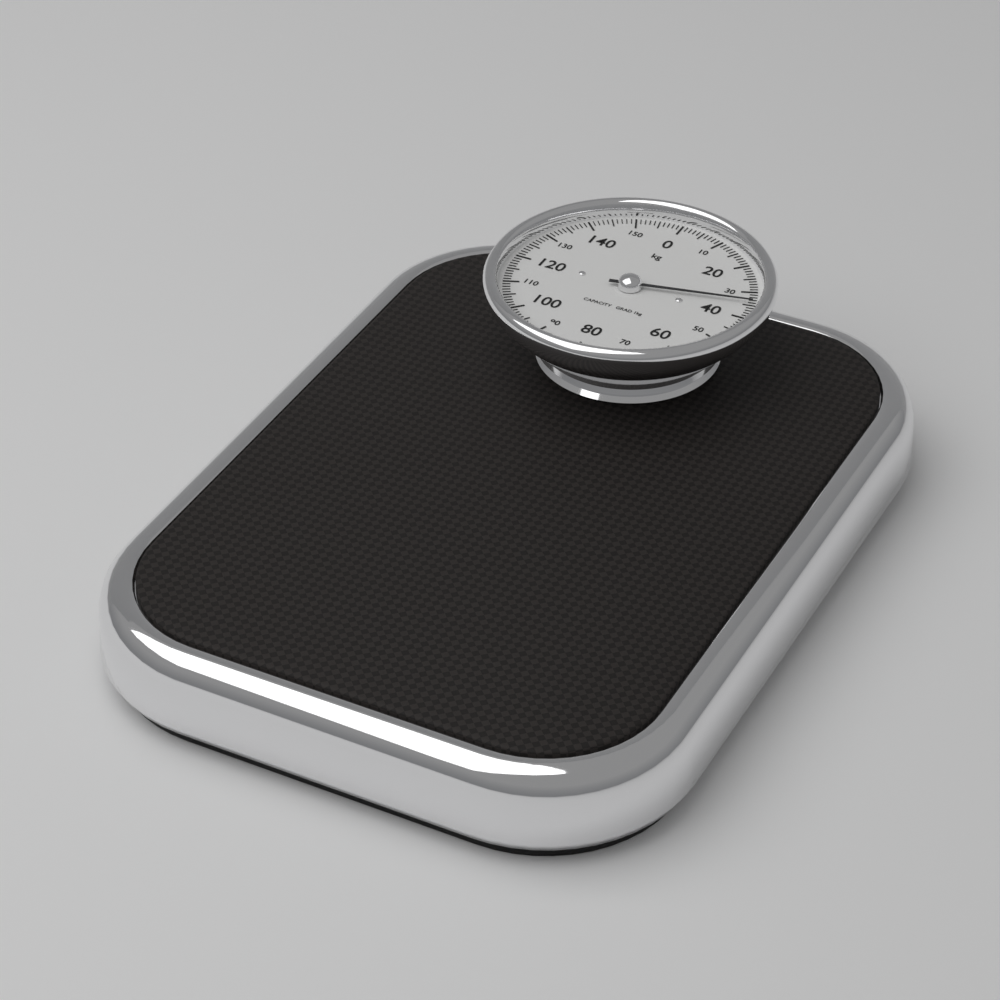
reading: 34 kg
